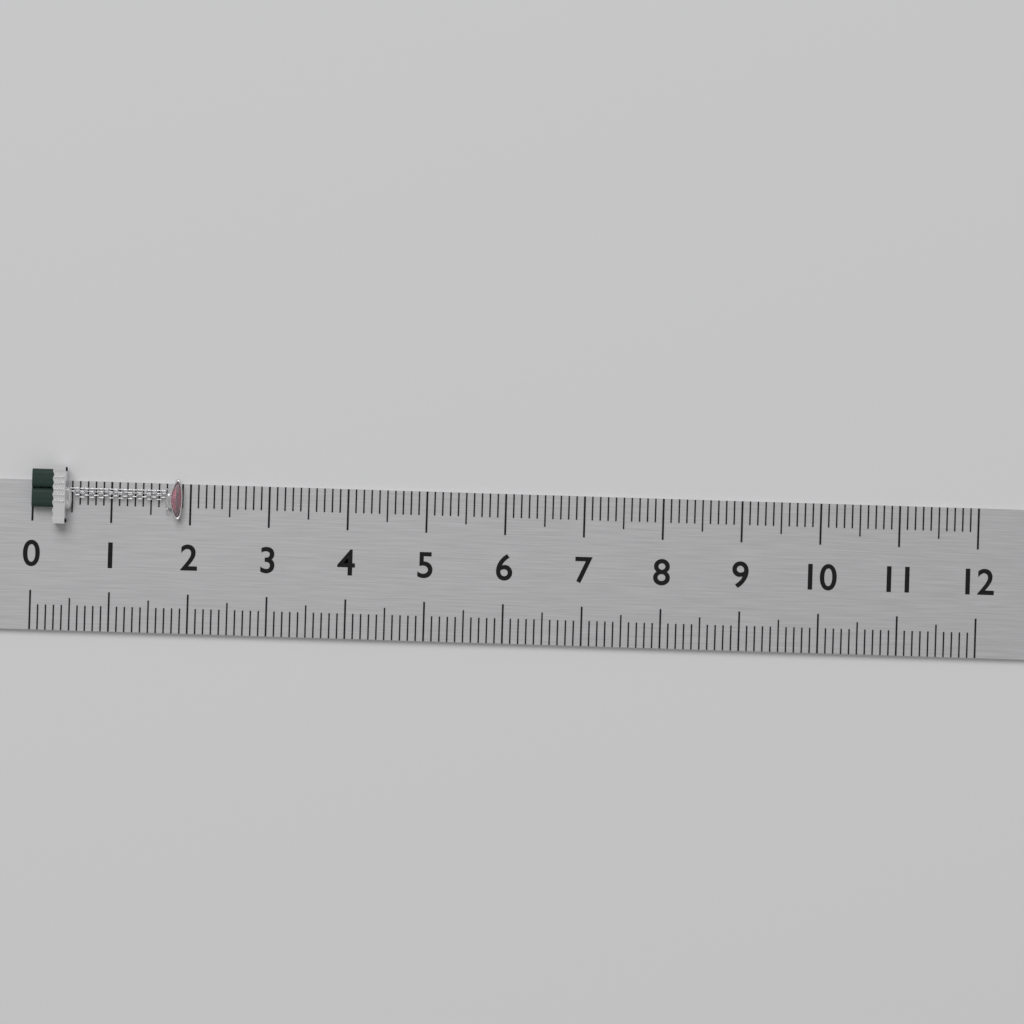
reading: 1.9 (no unit)
